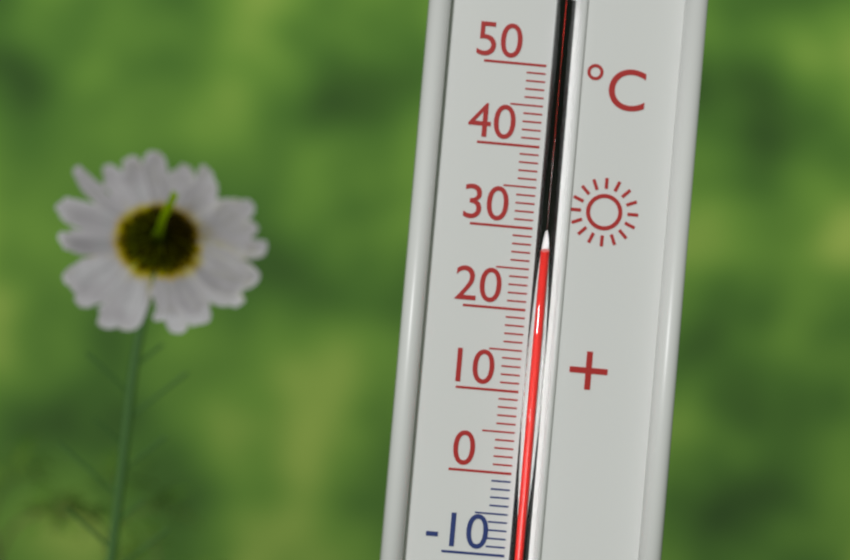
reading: 27 °C
